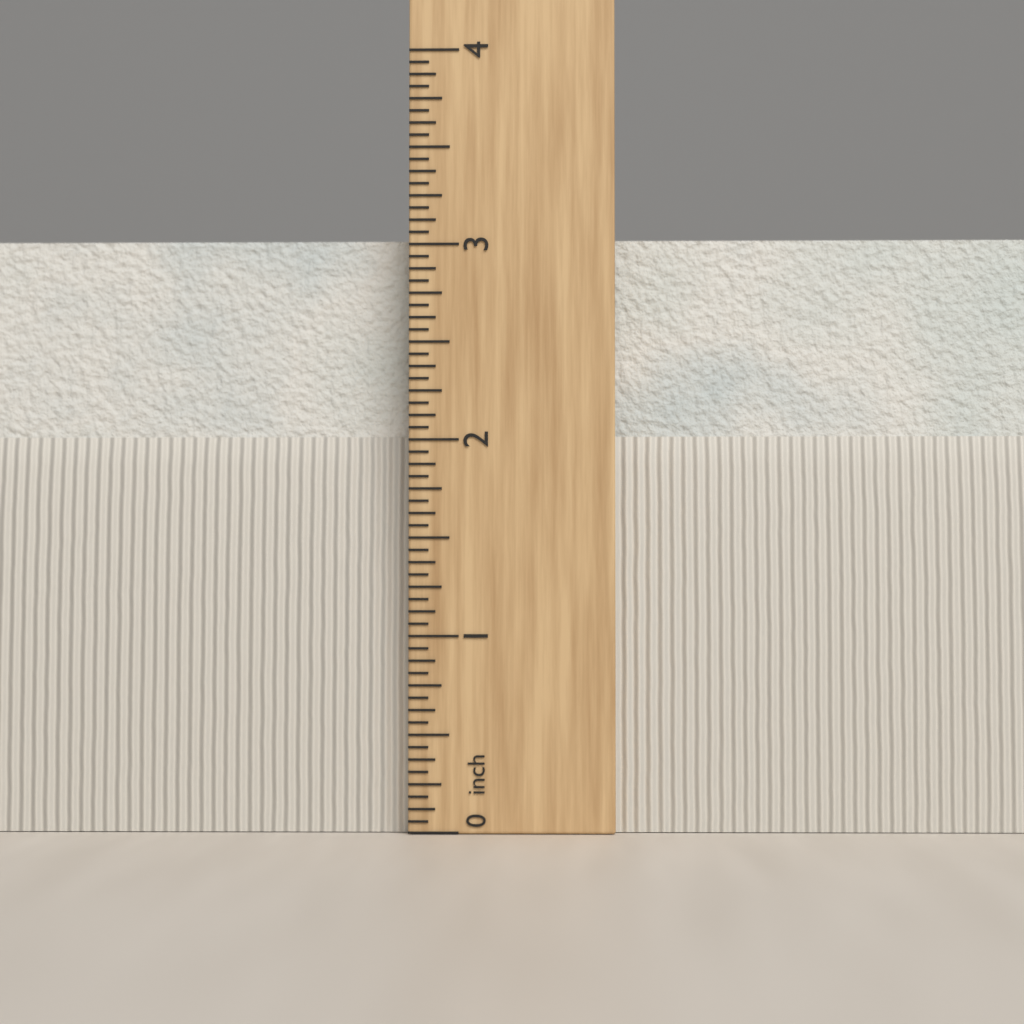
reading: 3.0625 in
